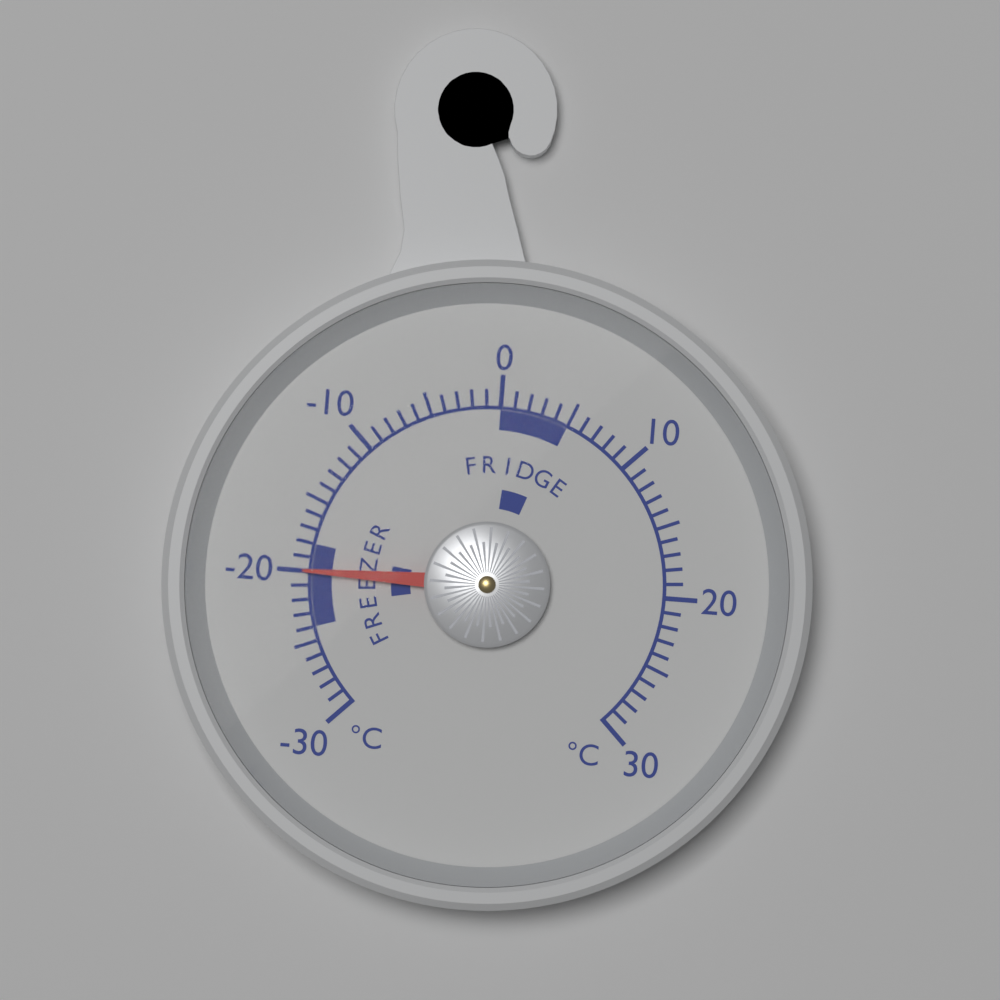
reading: -20 °C
